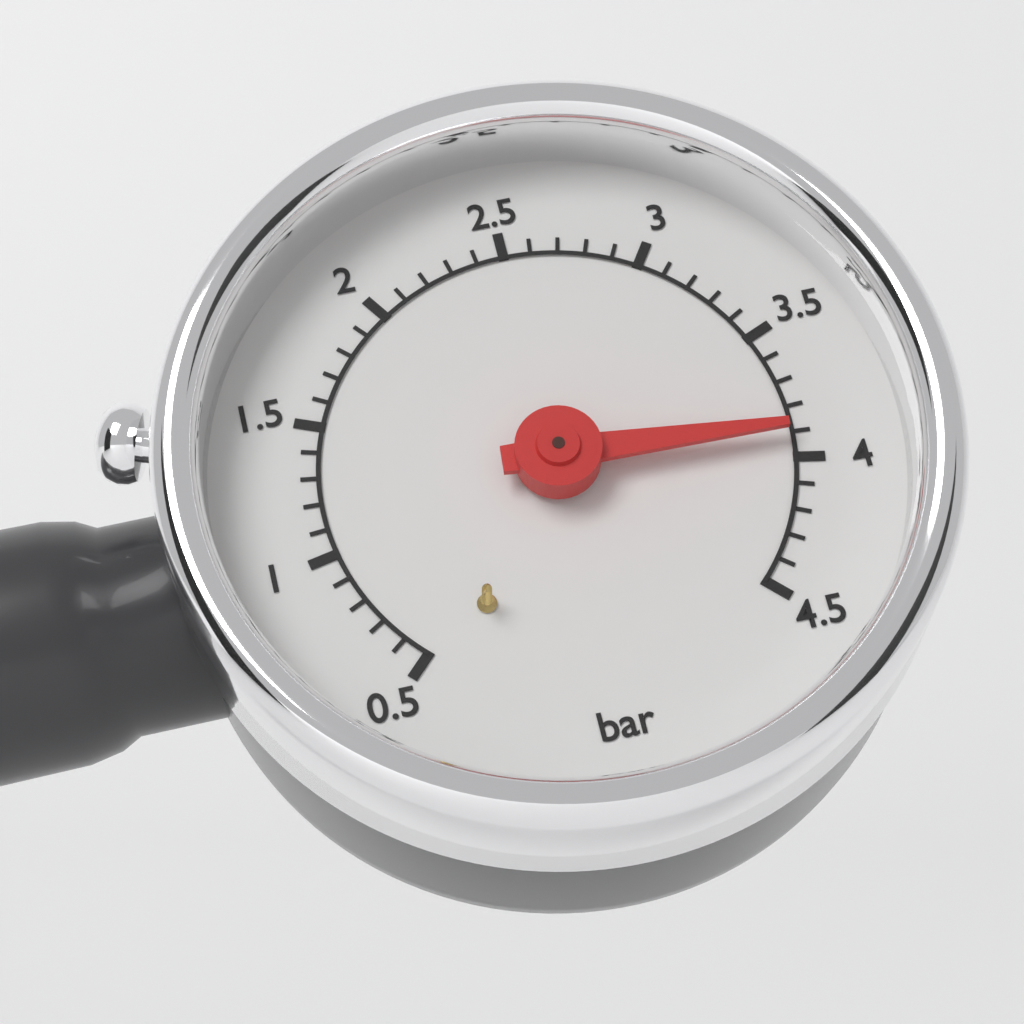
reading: 3.9 bar
